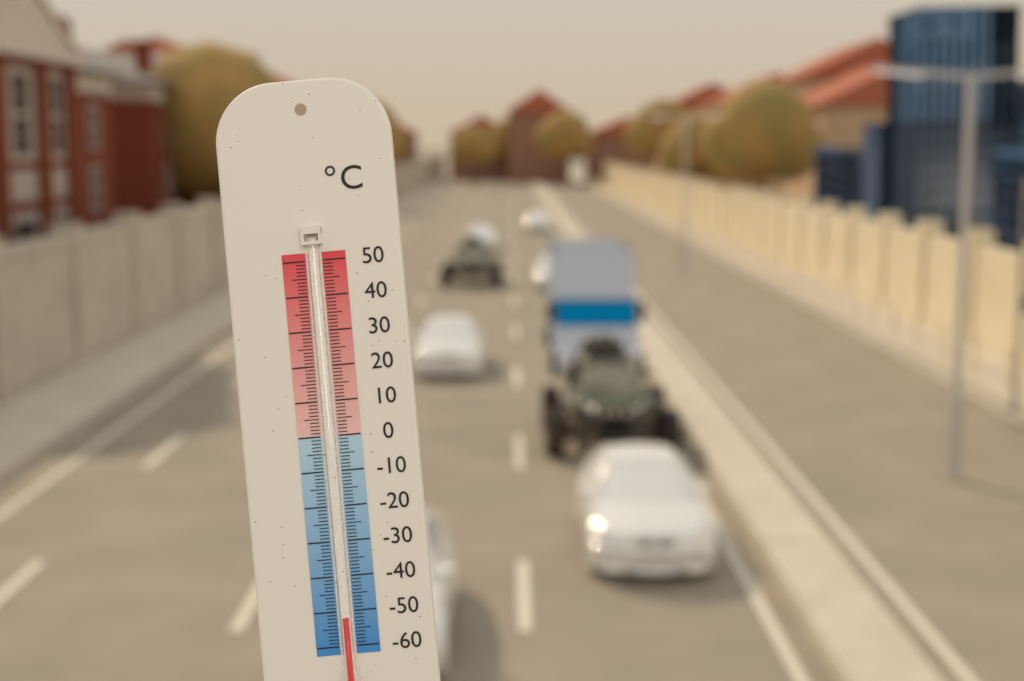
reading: -52 °C
